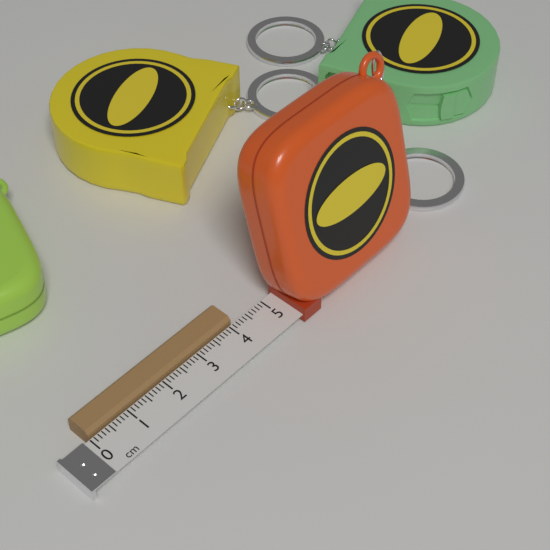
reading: 4.1 cm
